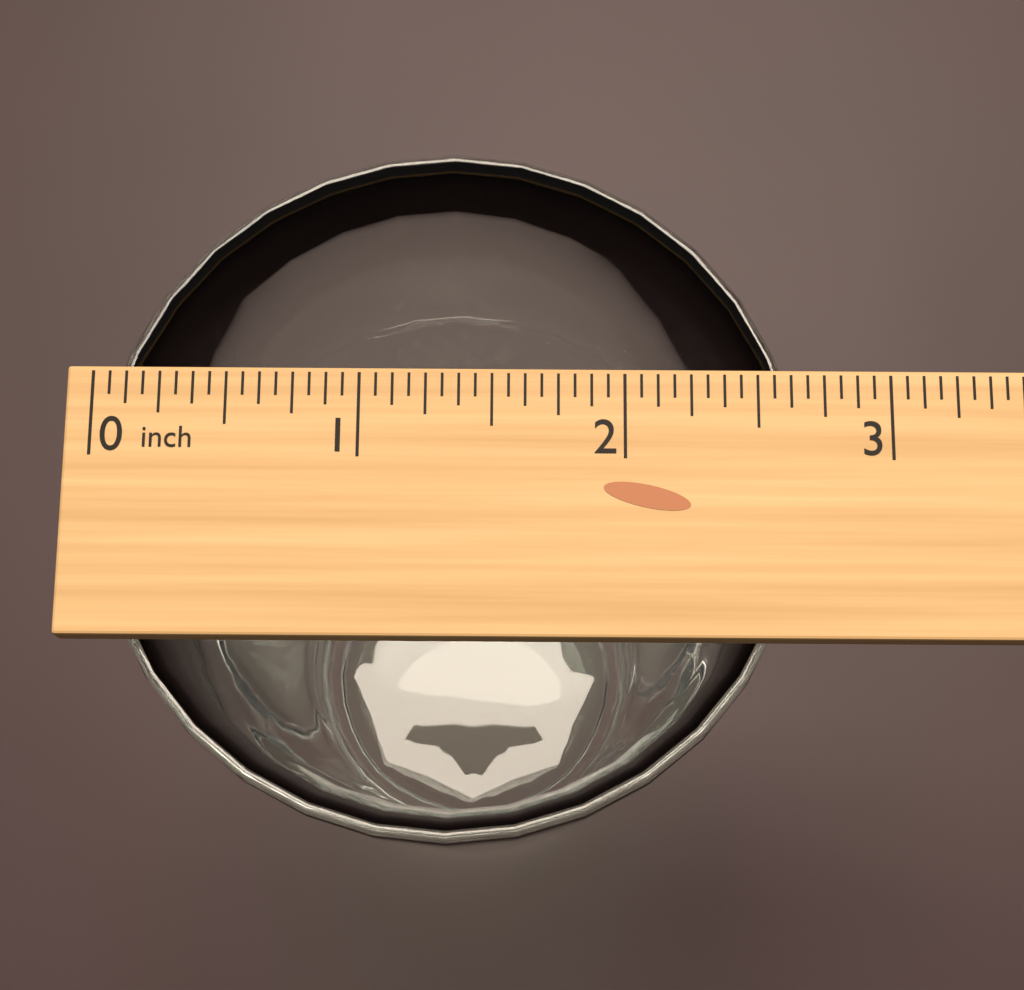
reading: 2.6875 inch
